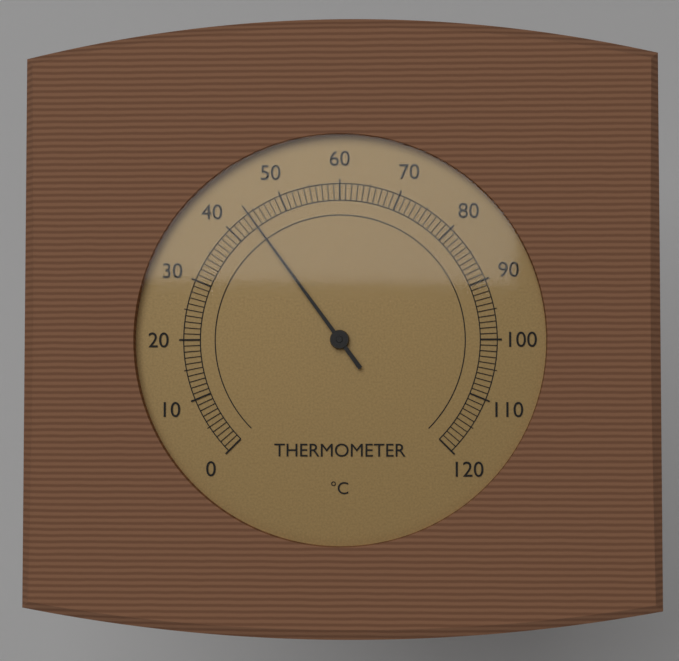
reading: 44 °C
